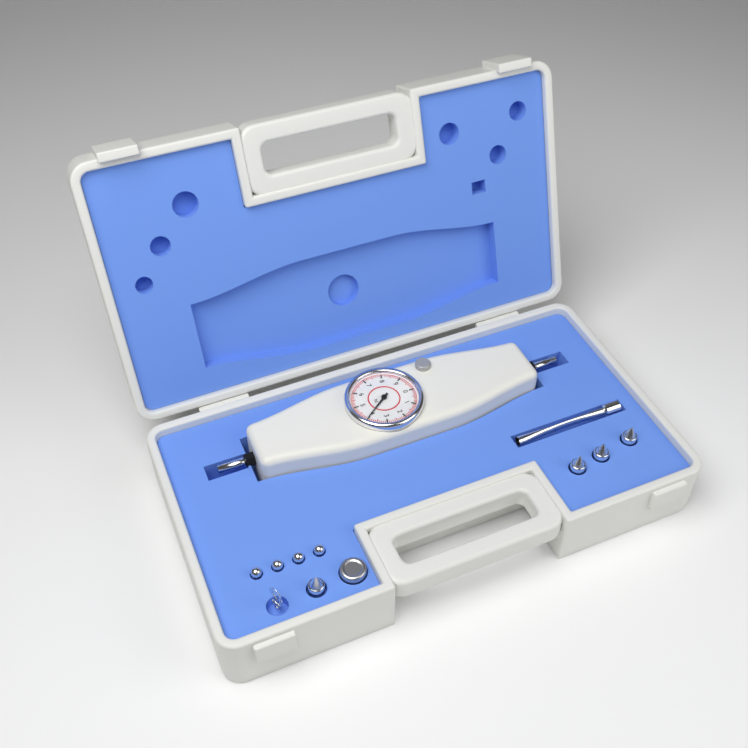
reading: 4.0 N
